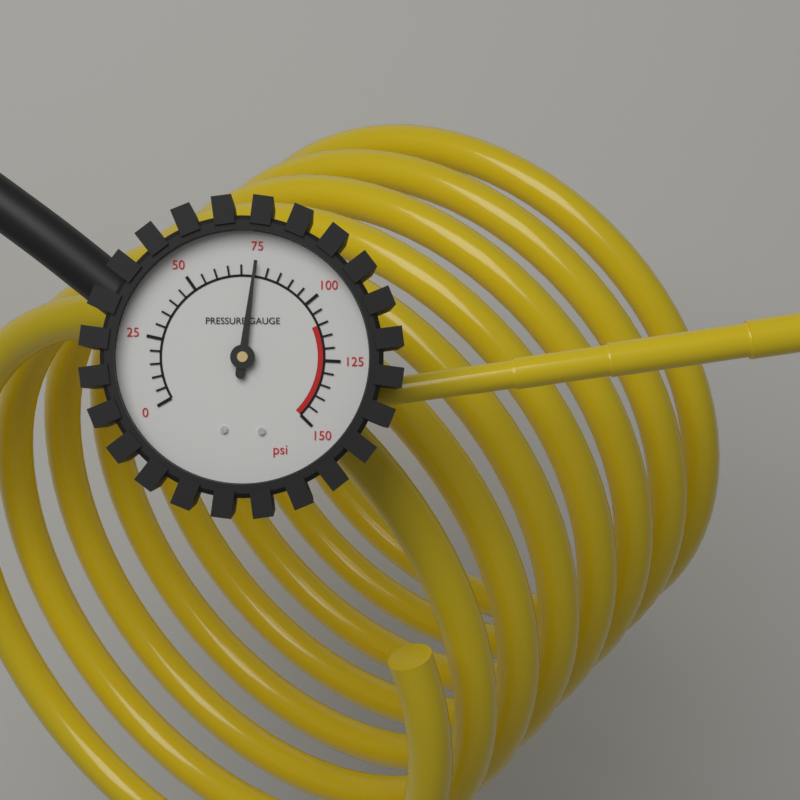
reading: 75 psi
